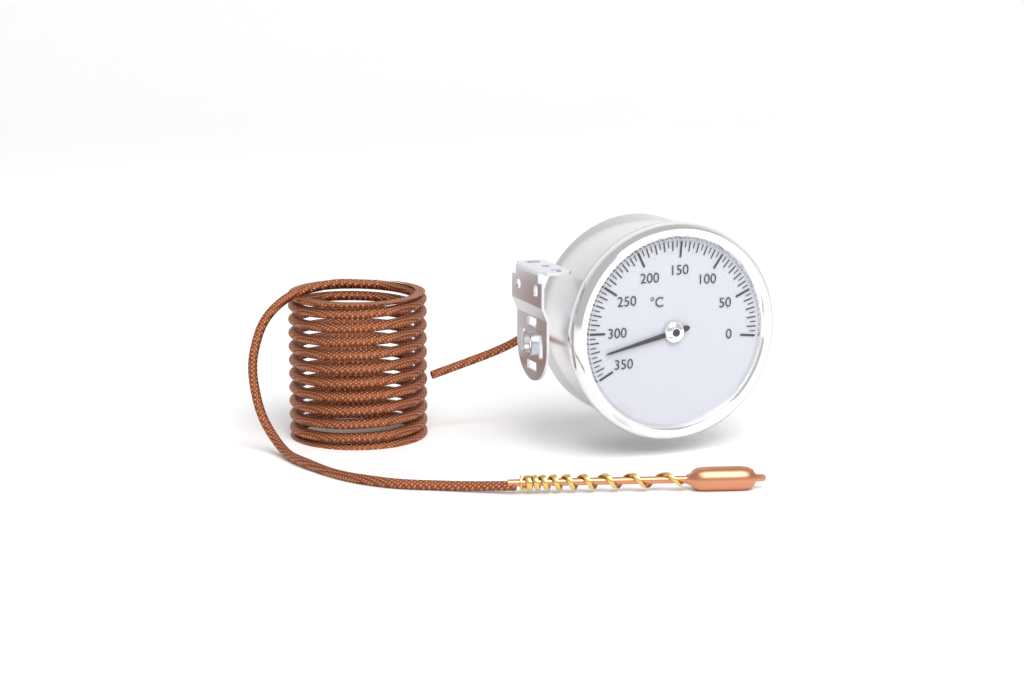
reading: 325 °C
